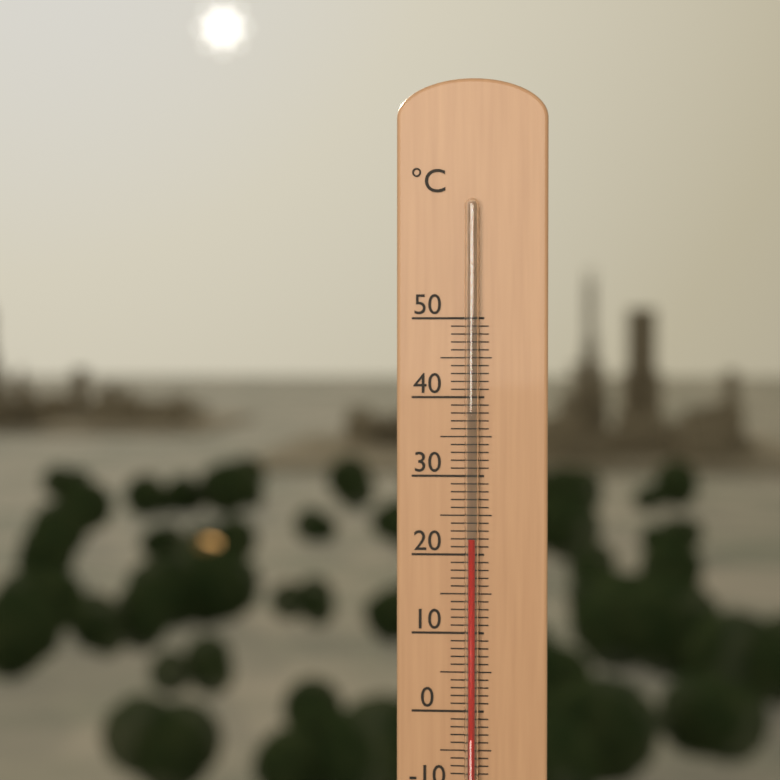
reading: 22 °C
